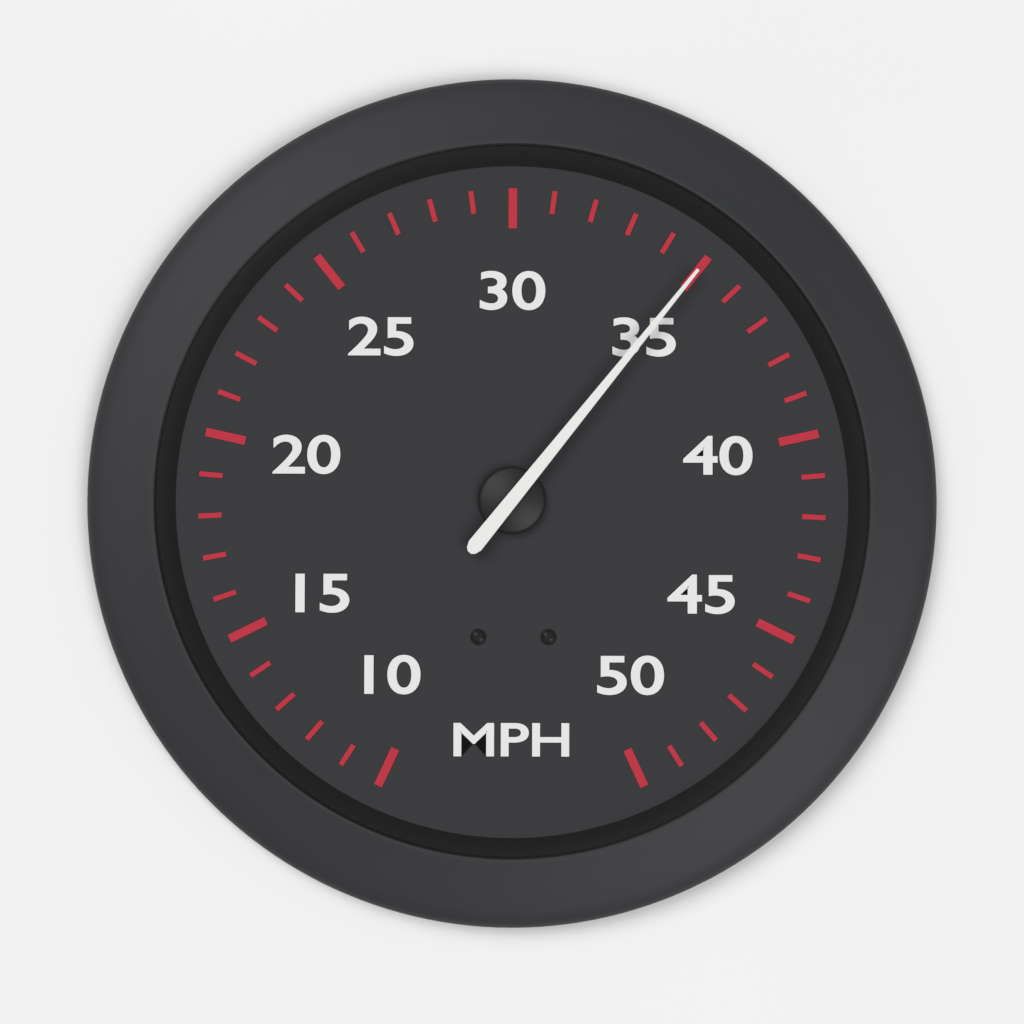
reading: 35 MPH
